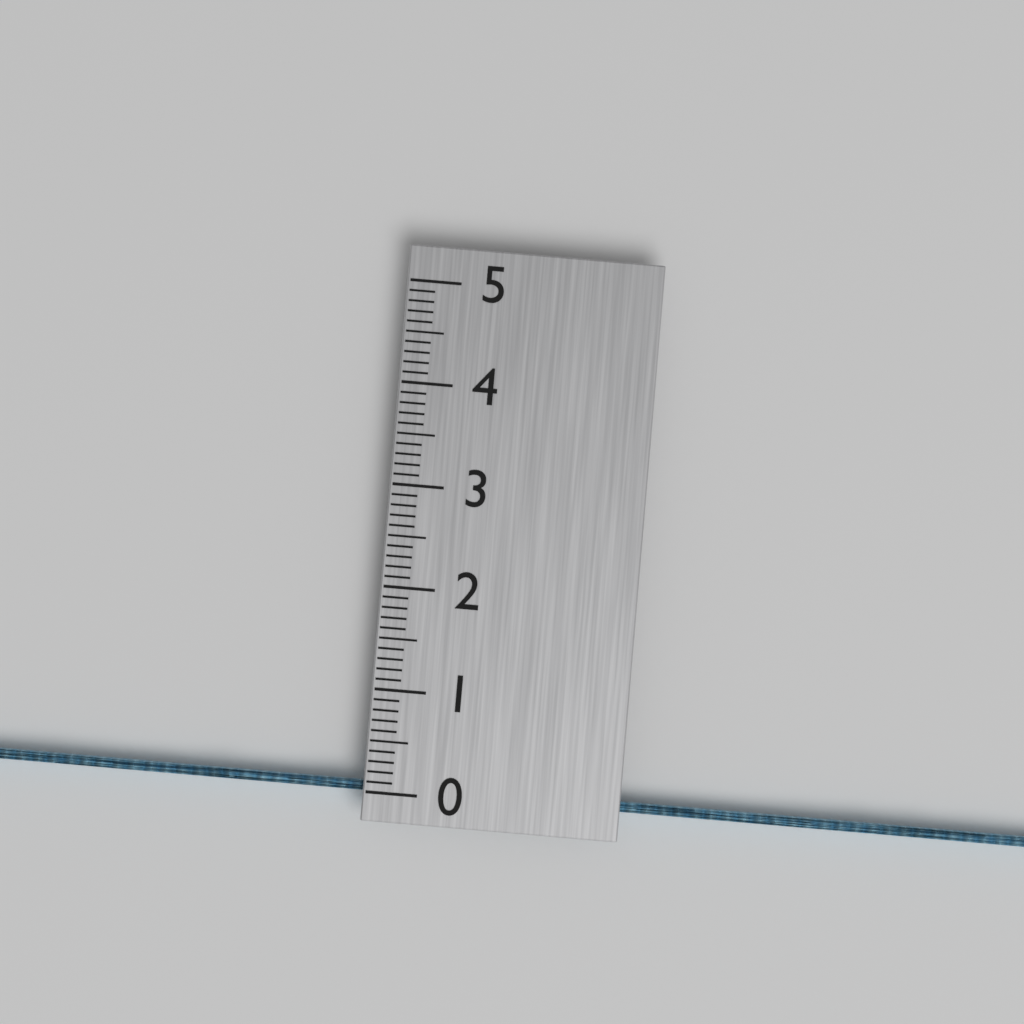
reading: 0.1 (no unit)
